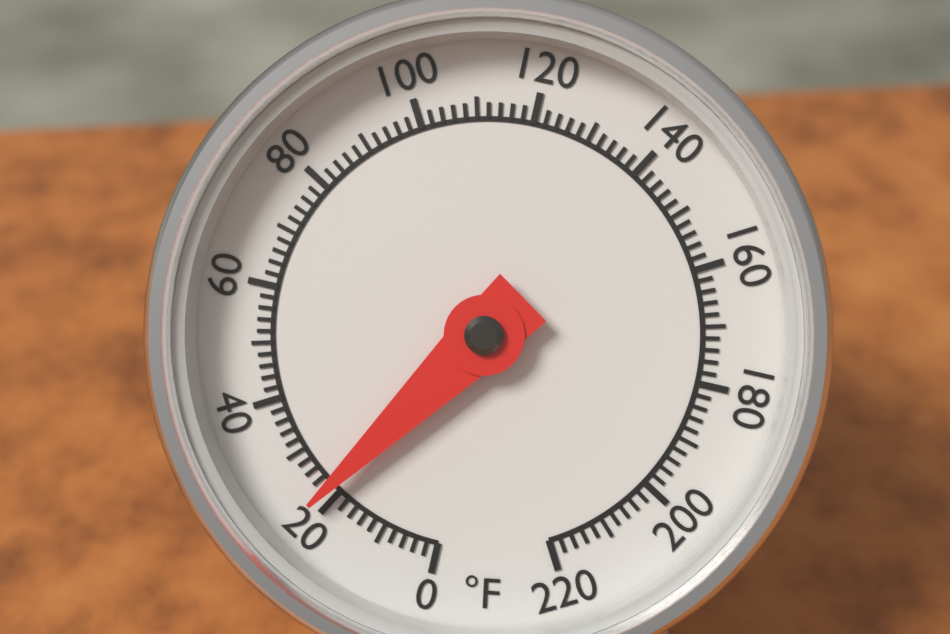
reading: 22 °F
